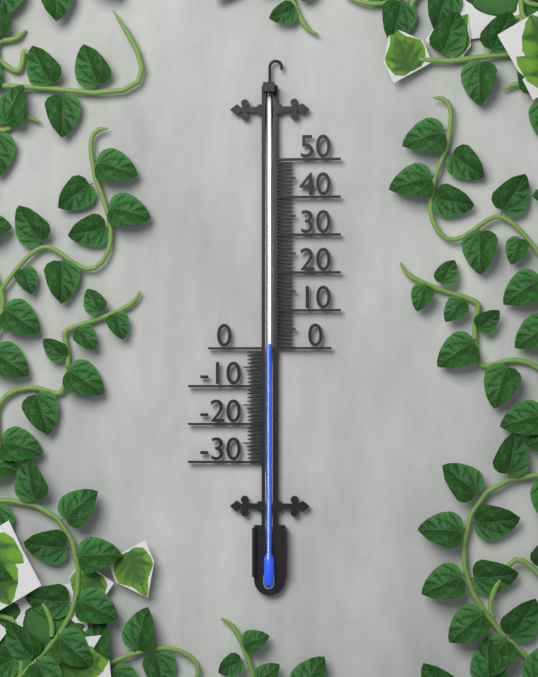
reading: 1 (no unit)
